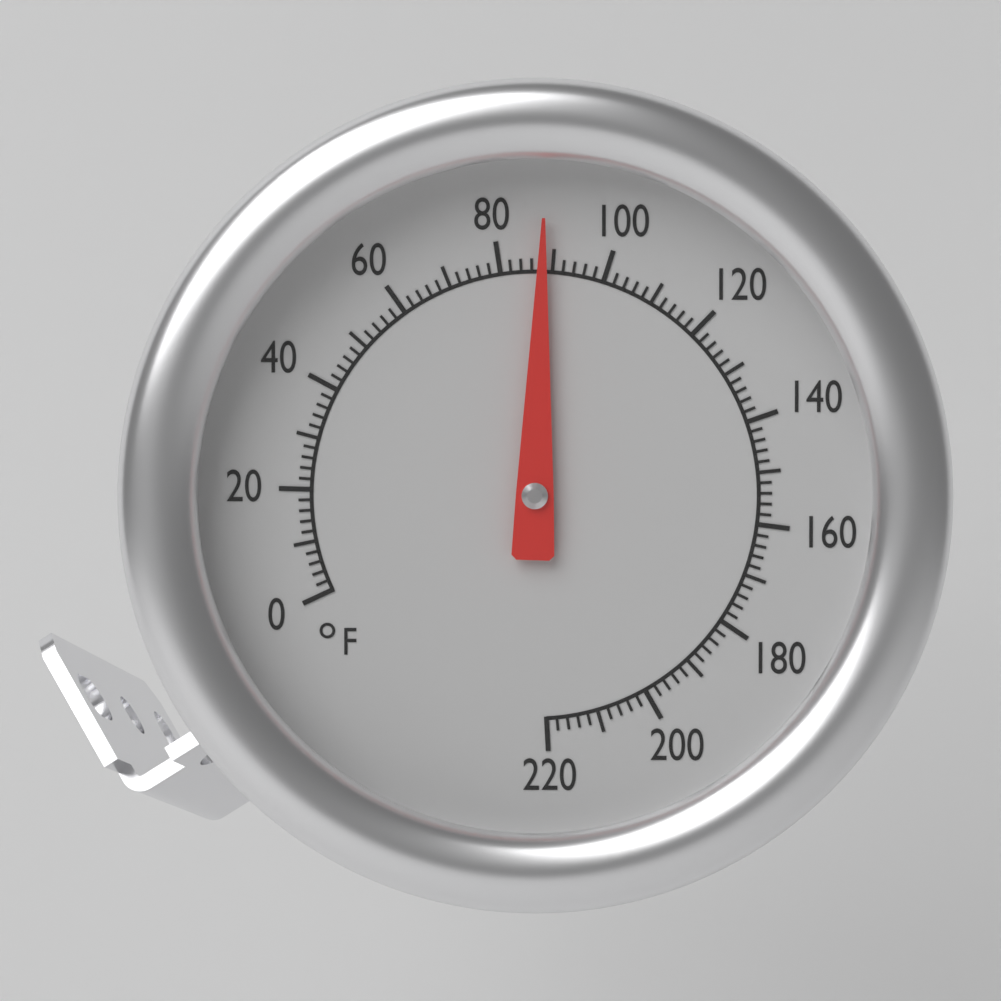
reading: 88 °F
